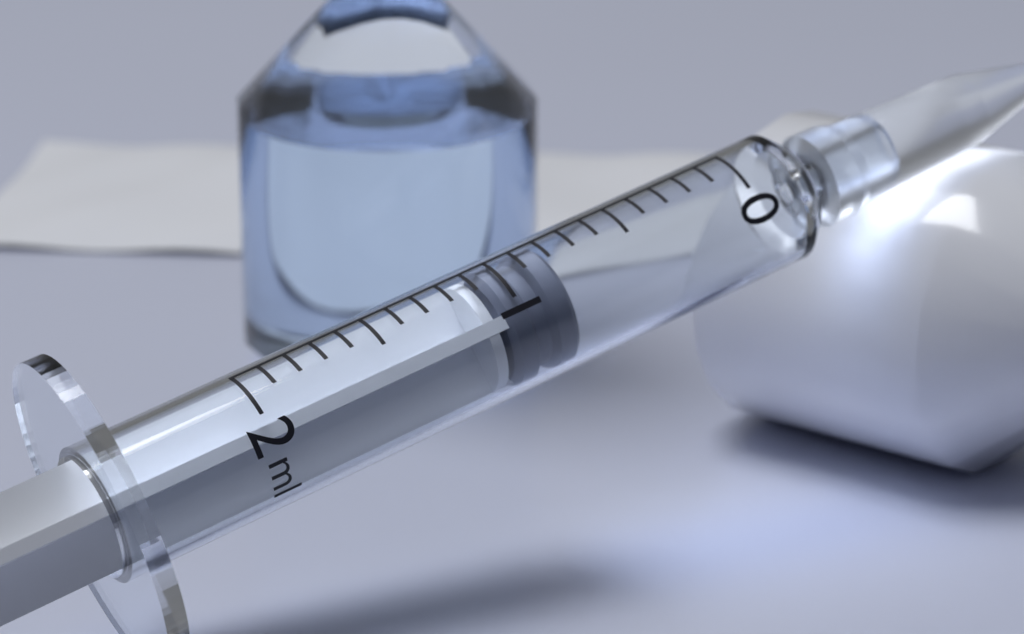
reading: 0.8 ml
